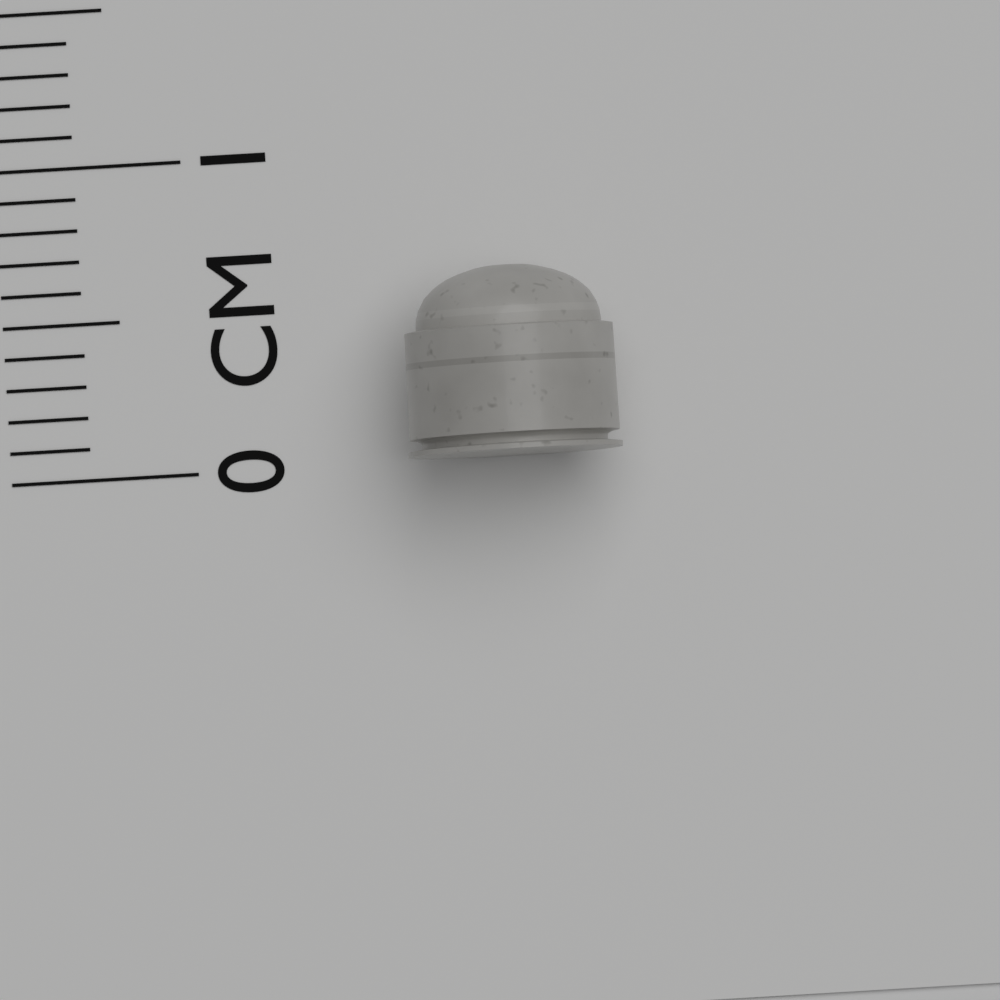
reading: 0.6 cm
